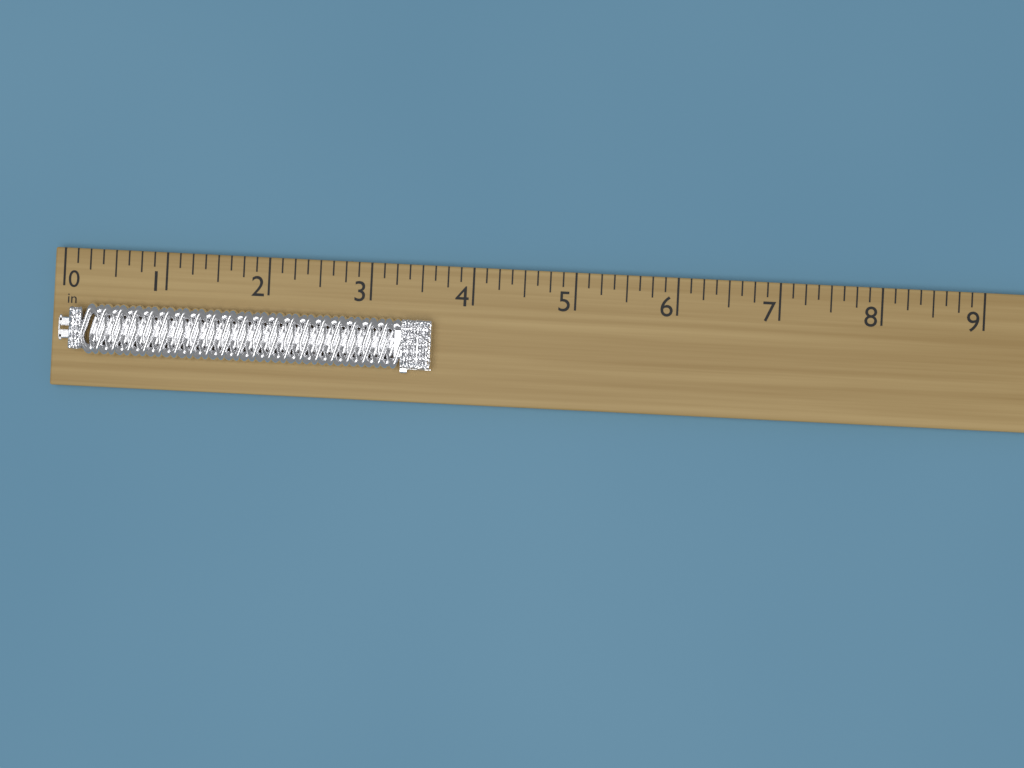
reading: 3.625 in
